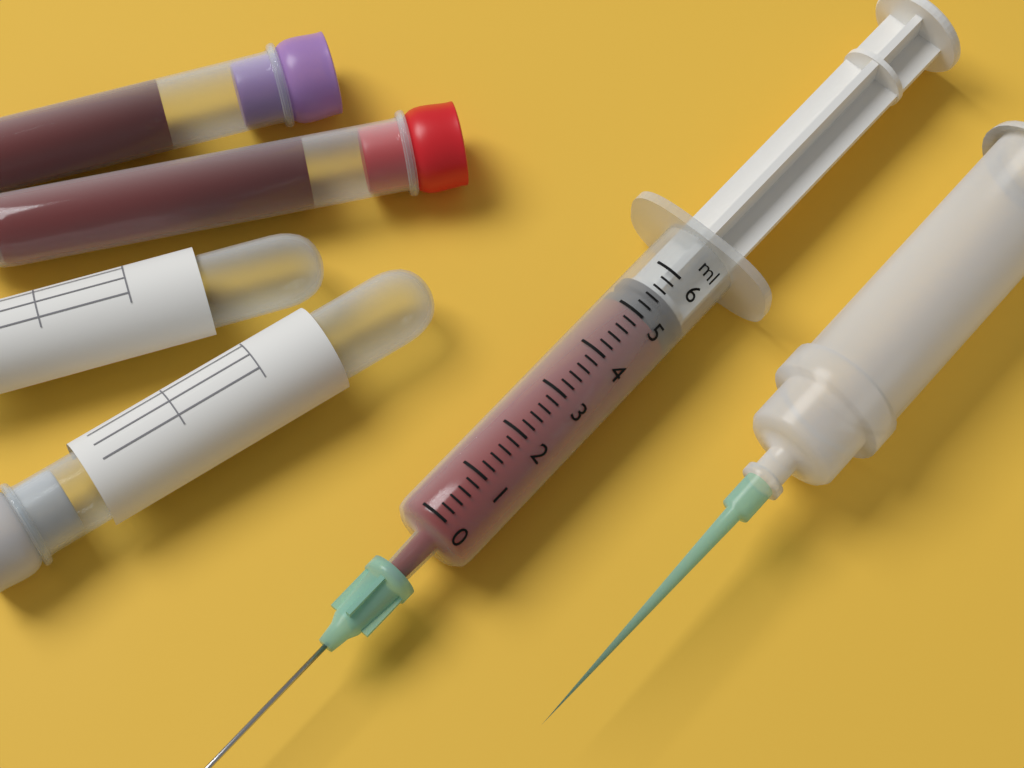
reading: 5.0 ml
